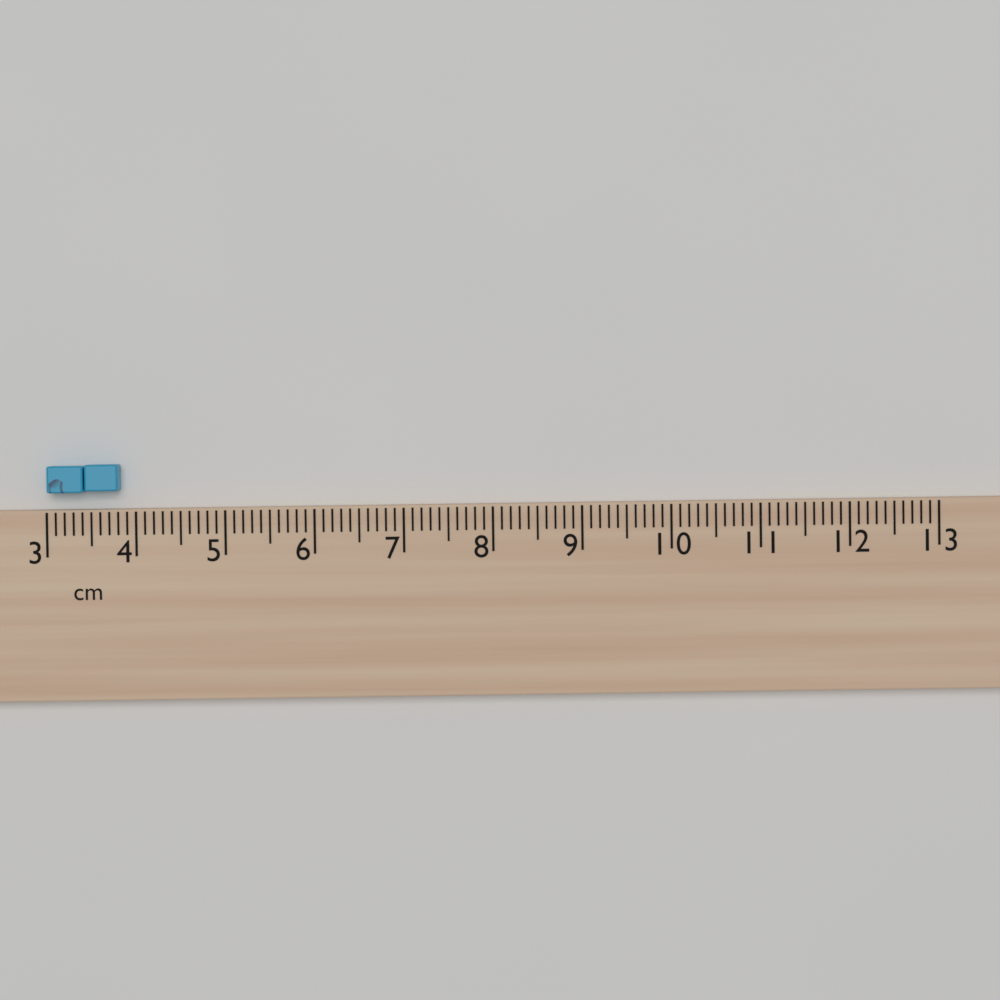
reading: 3.8 cm
